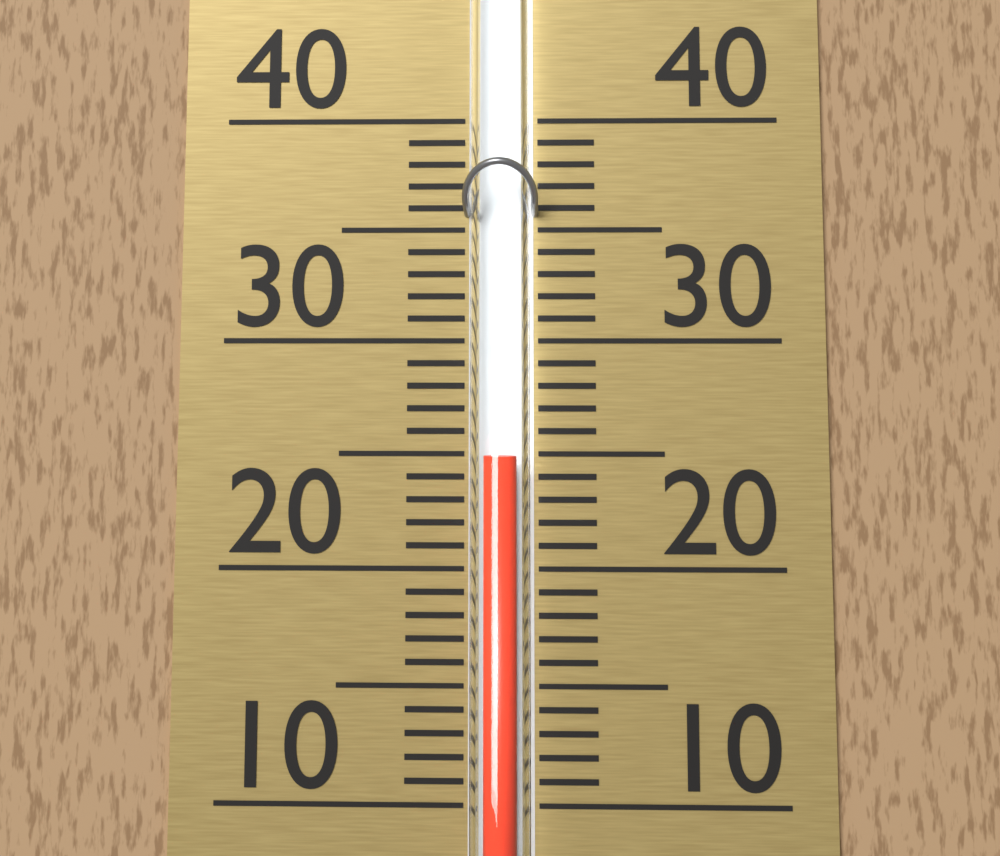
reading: 25 (no unit)
